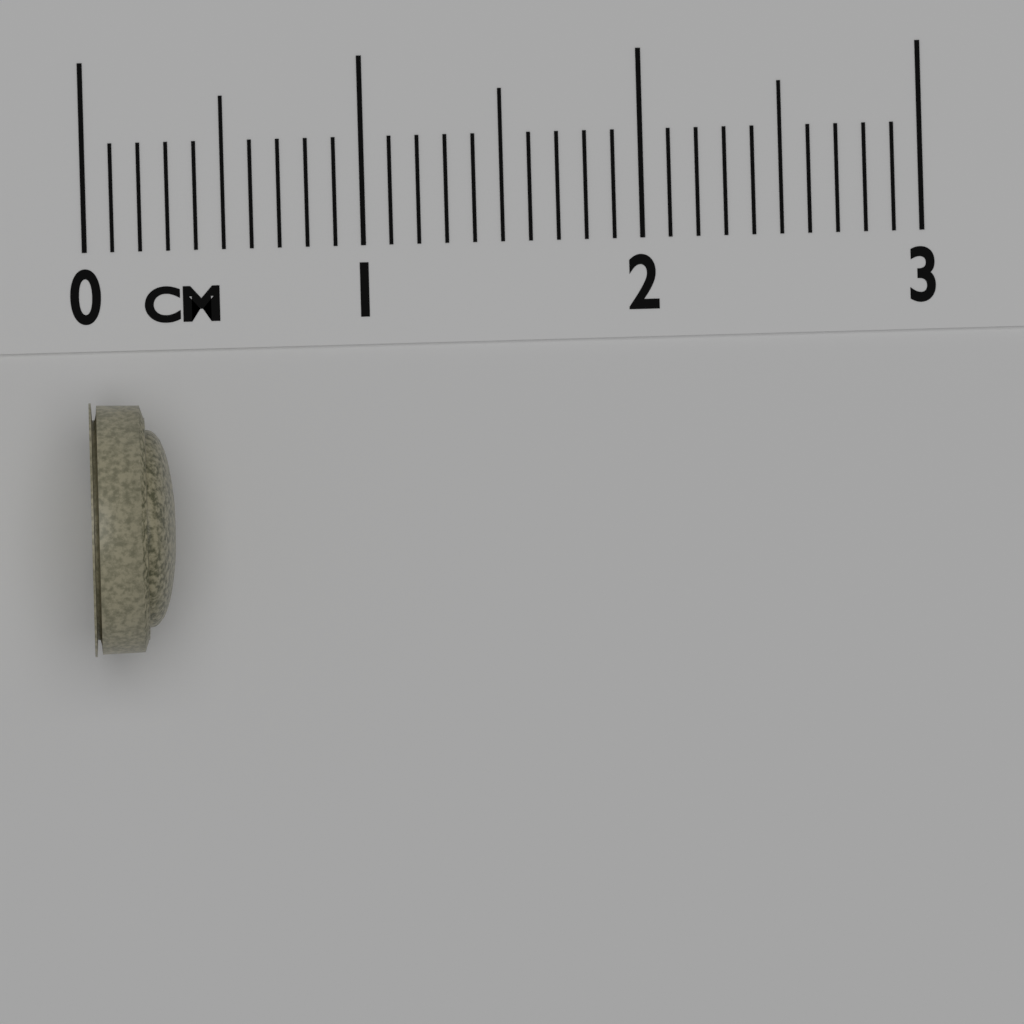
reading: 0.3 cm
